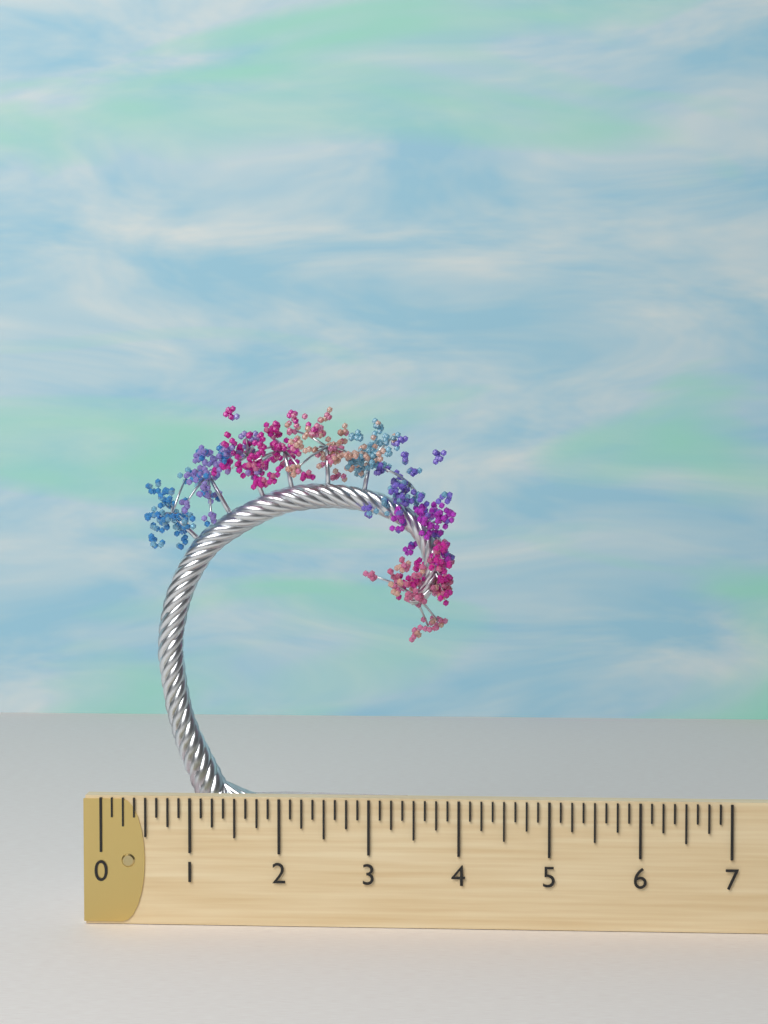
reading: 4.000 (no unit)
